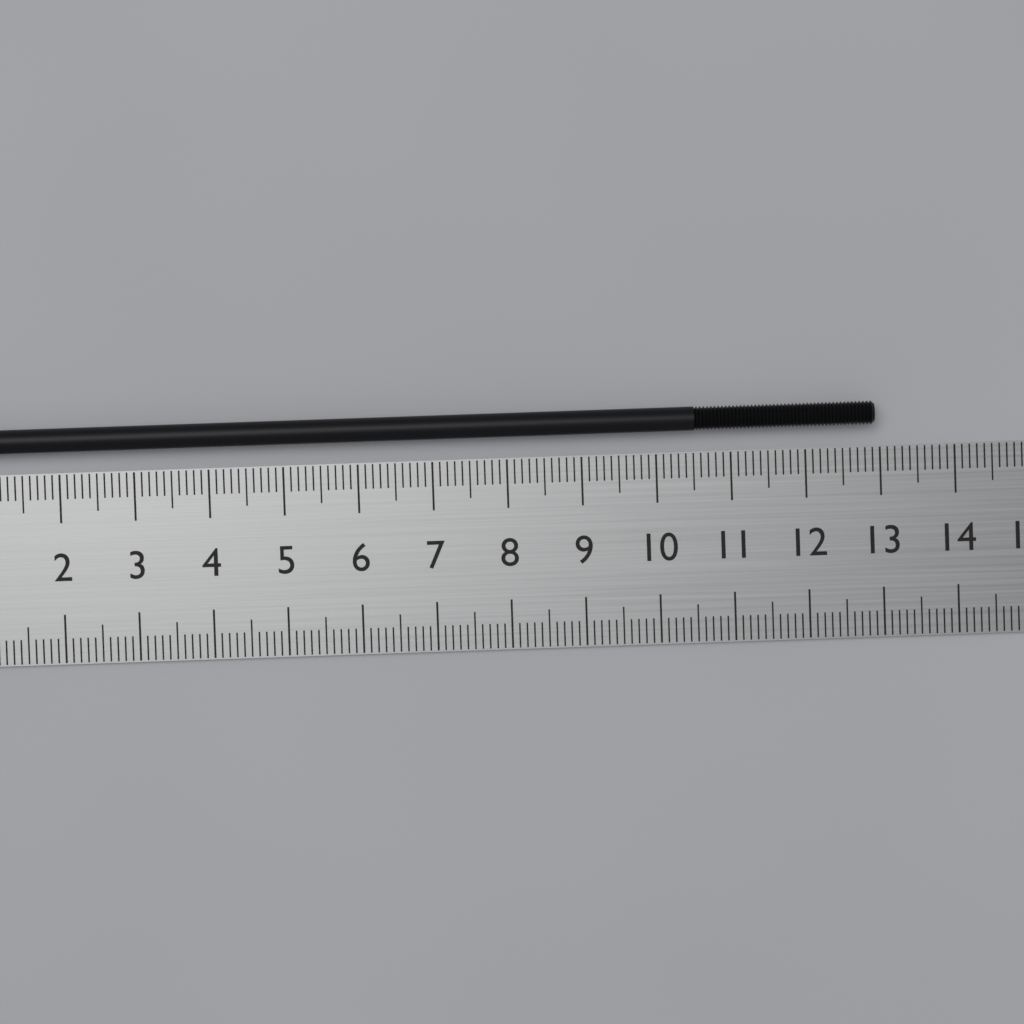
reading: 12.9 cm
